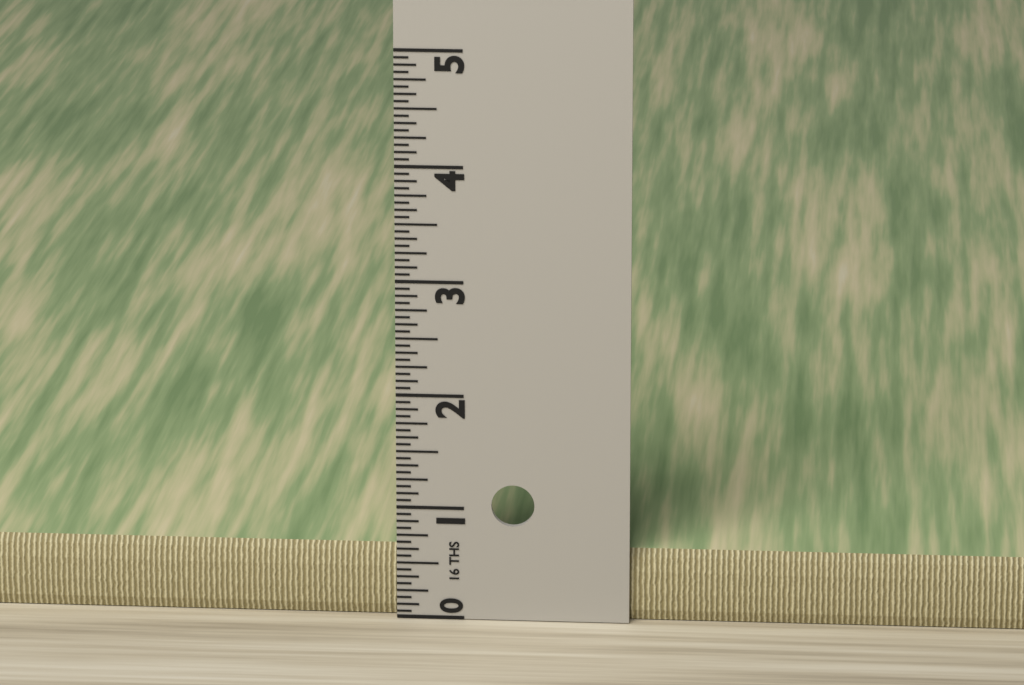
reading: 0.6250 in
